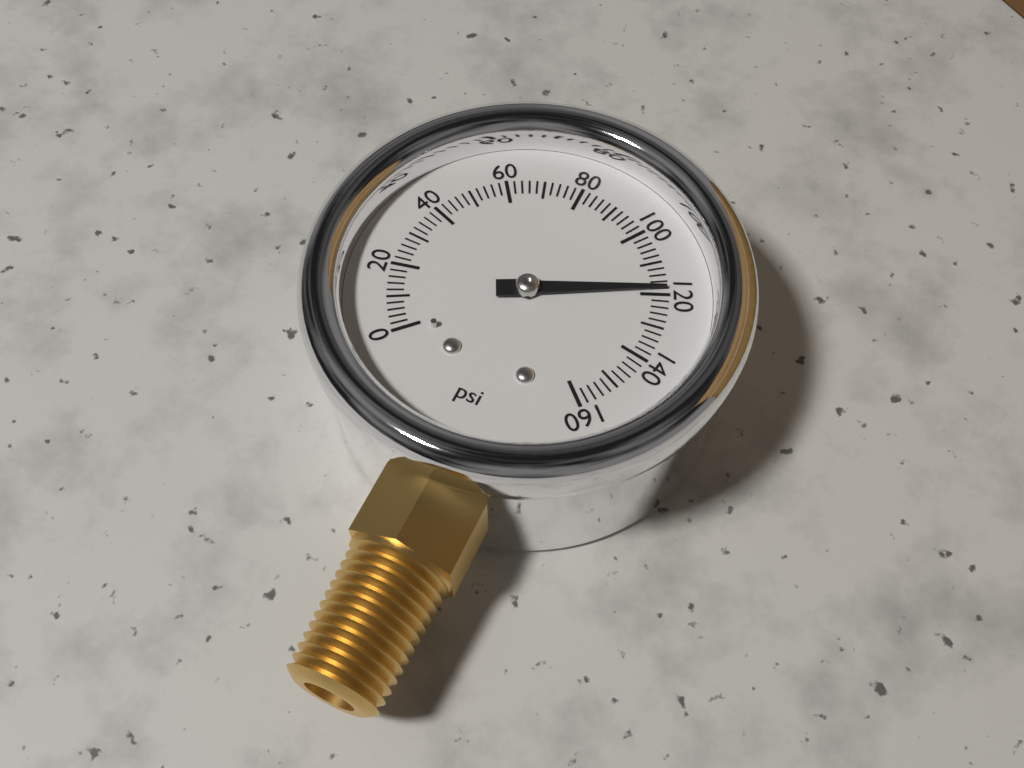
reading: 118 psi
